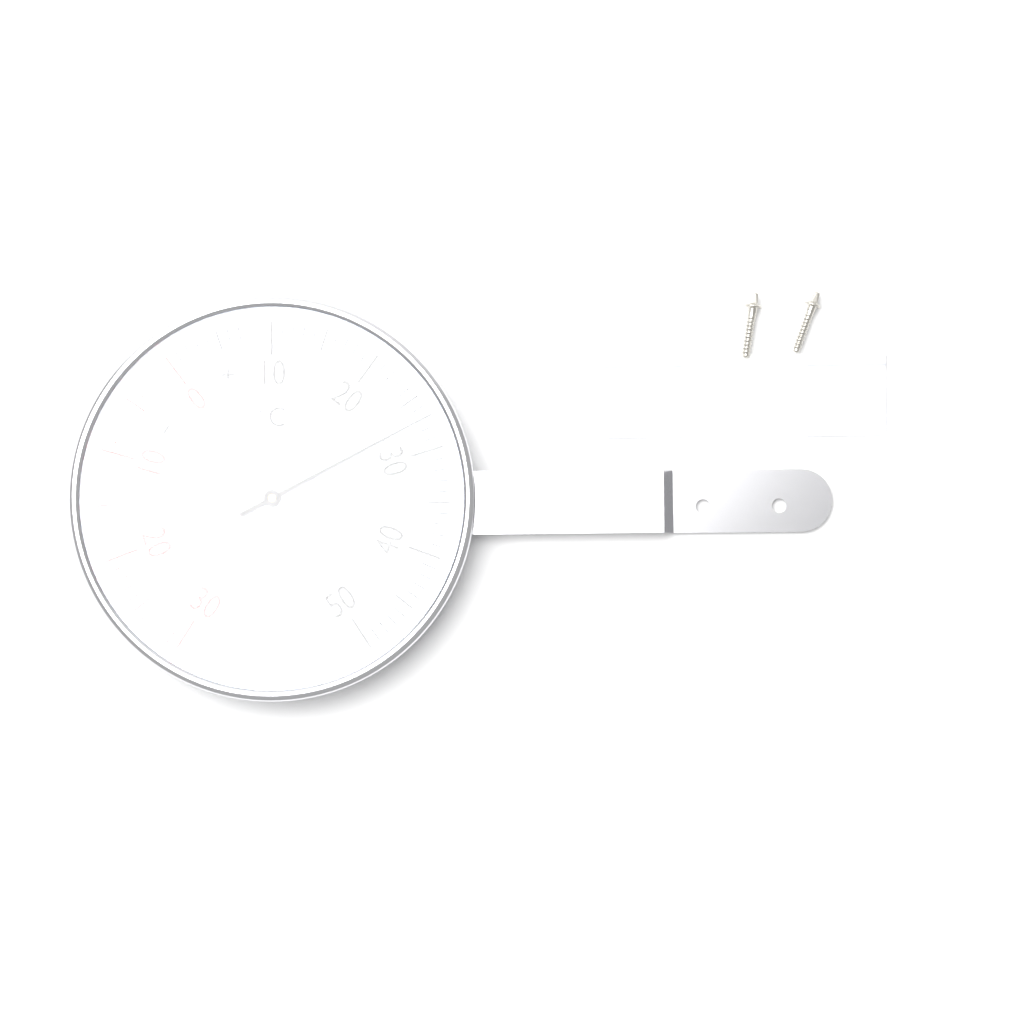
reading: 27 °C
